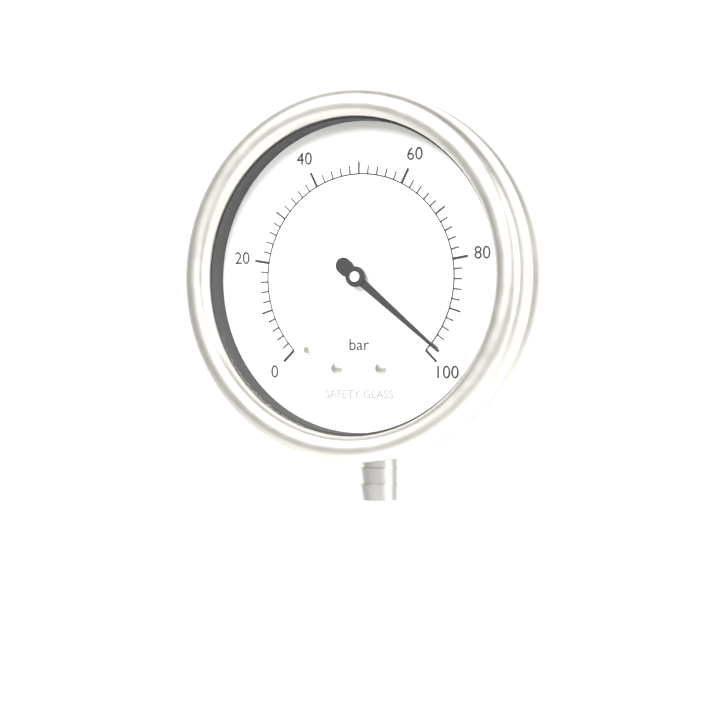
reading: 98 bar
